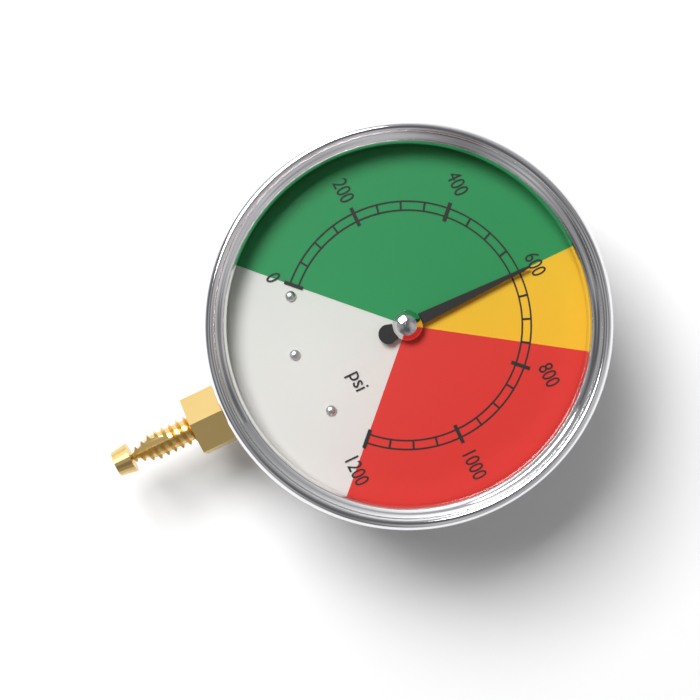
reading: 600 psi
